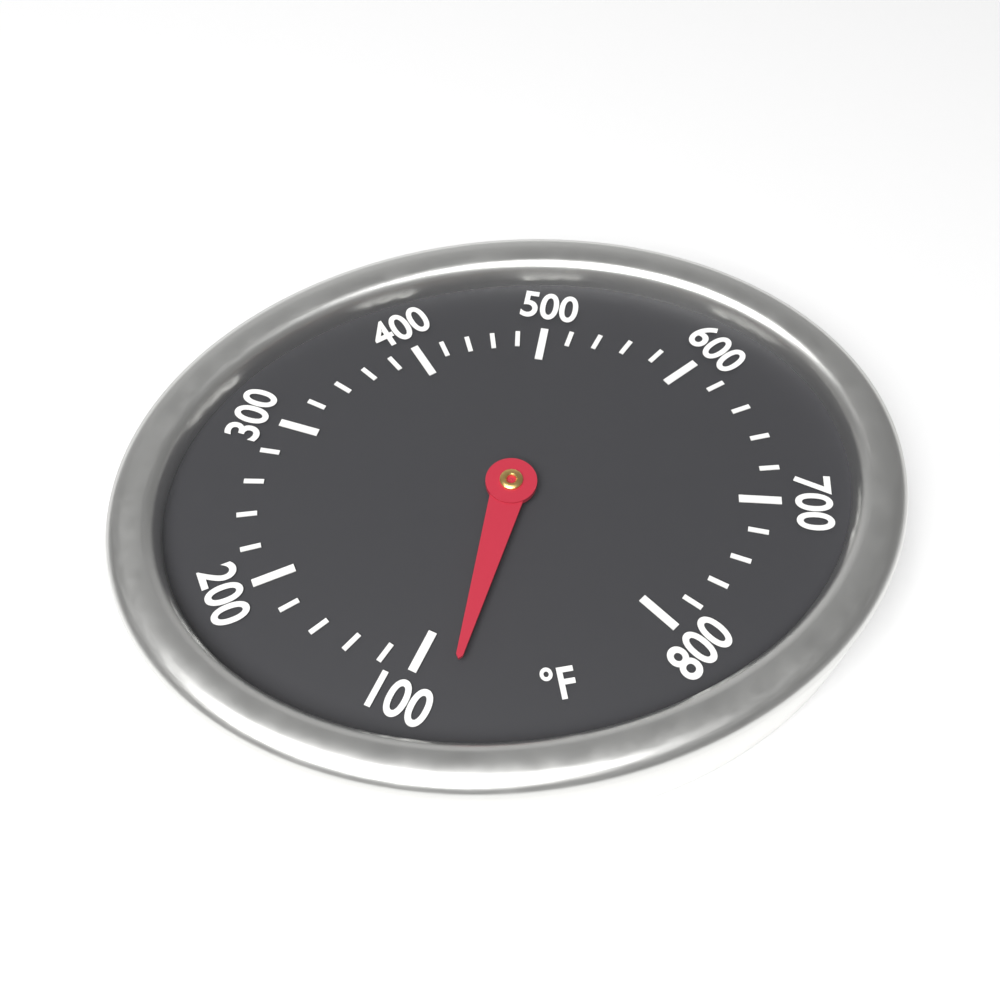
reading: 75 °F
